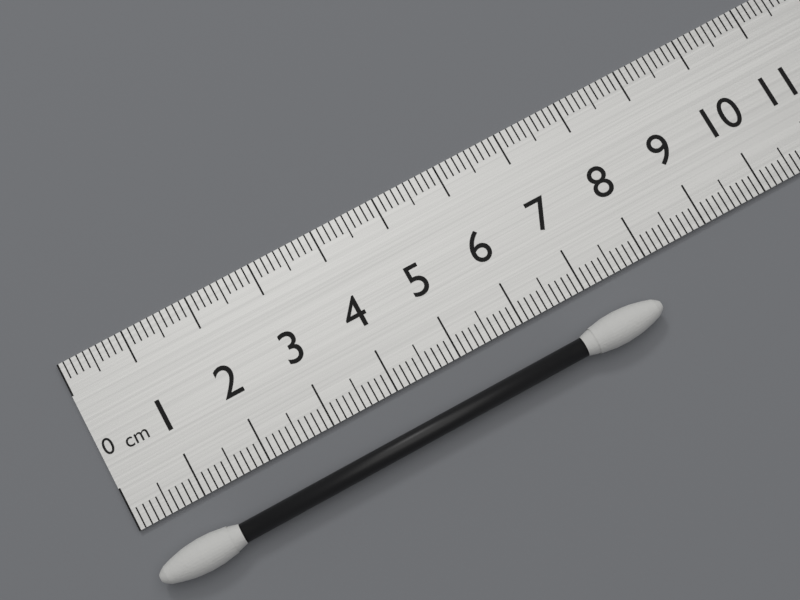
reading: 7.8 cm
